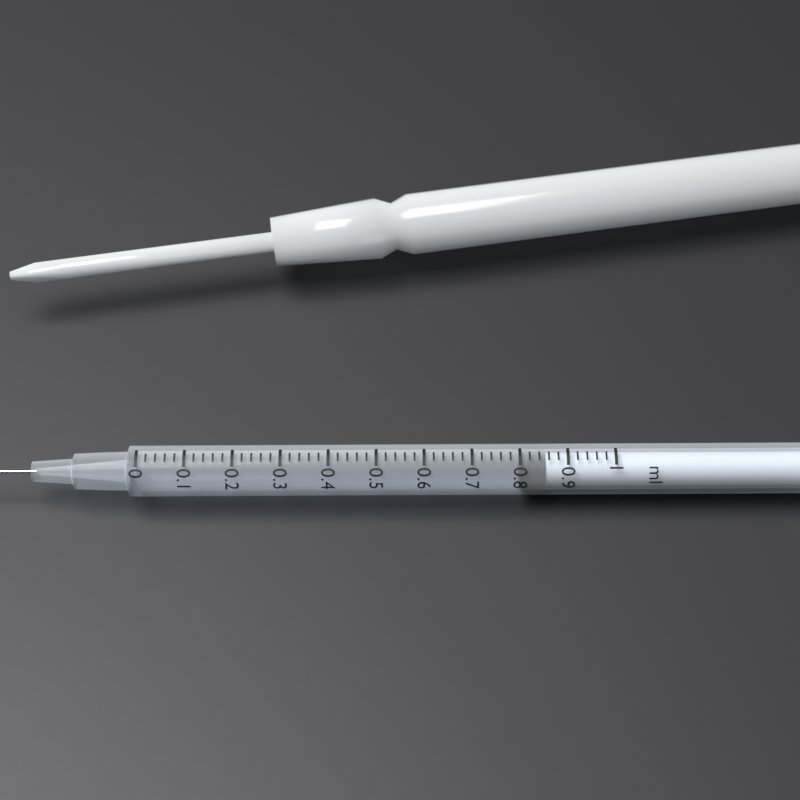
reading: 0.80 ml
